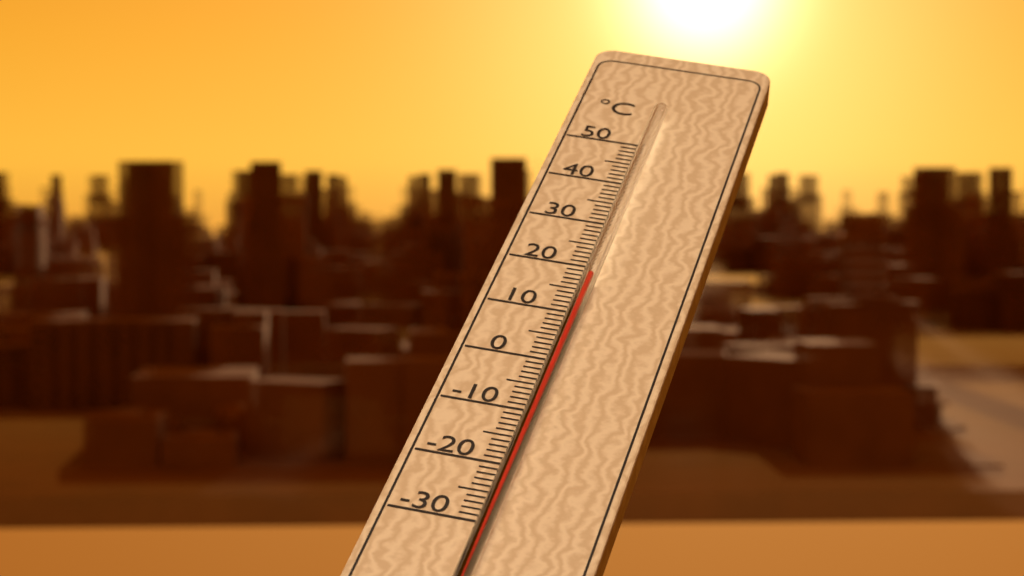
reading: 16 °C
